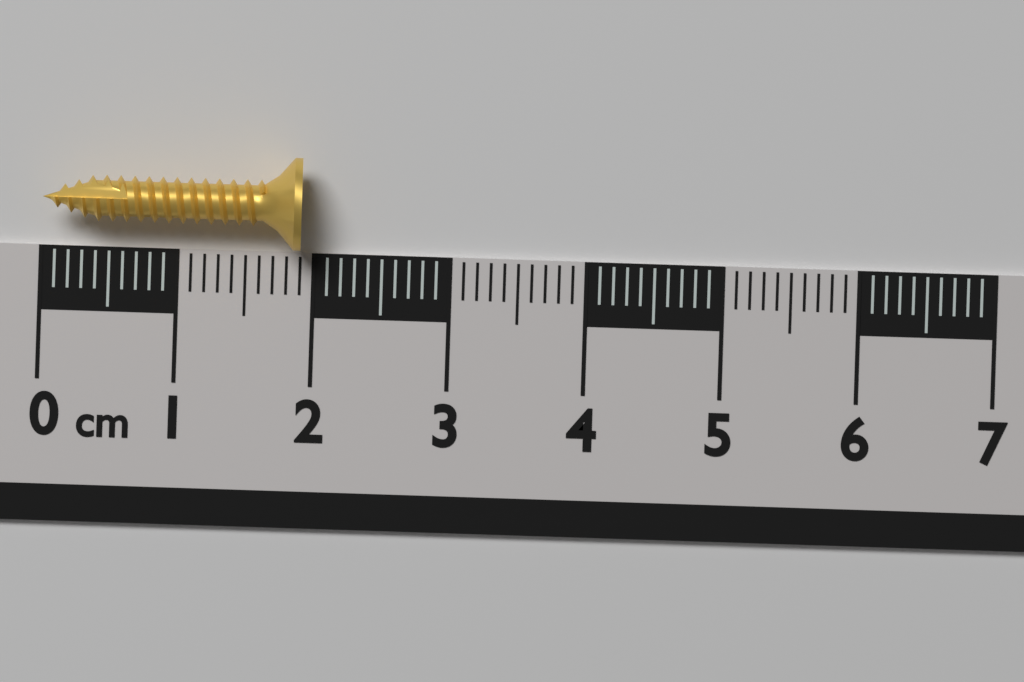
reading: 1.9 cm
